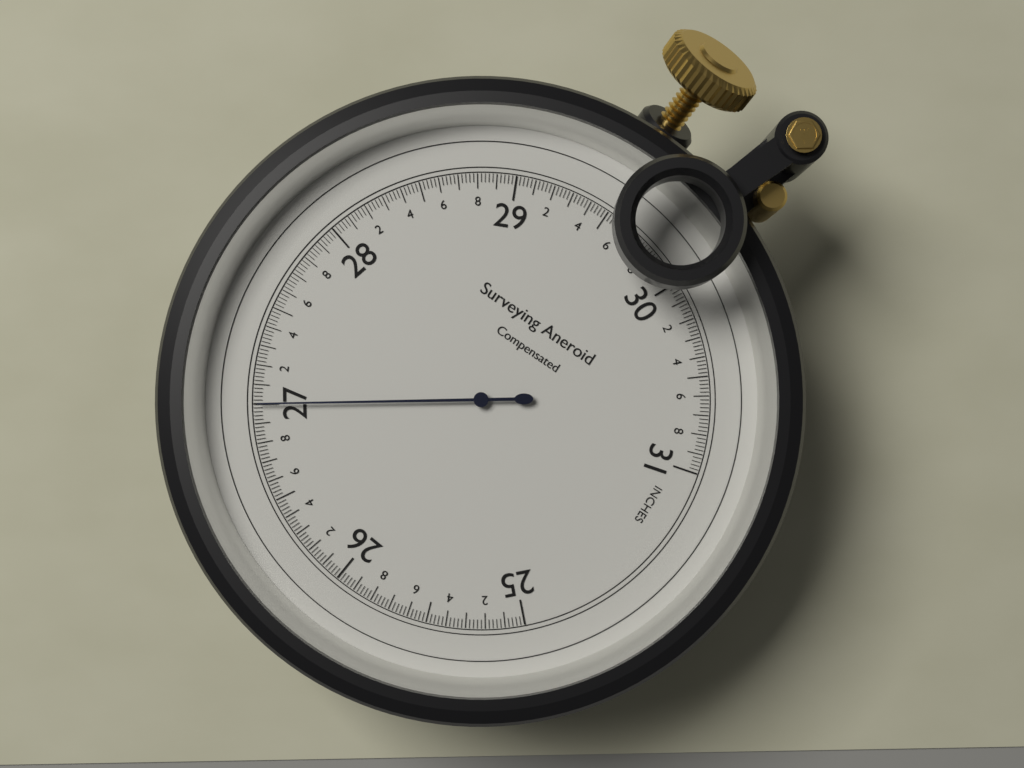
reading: 27.00 inches
